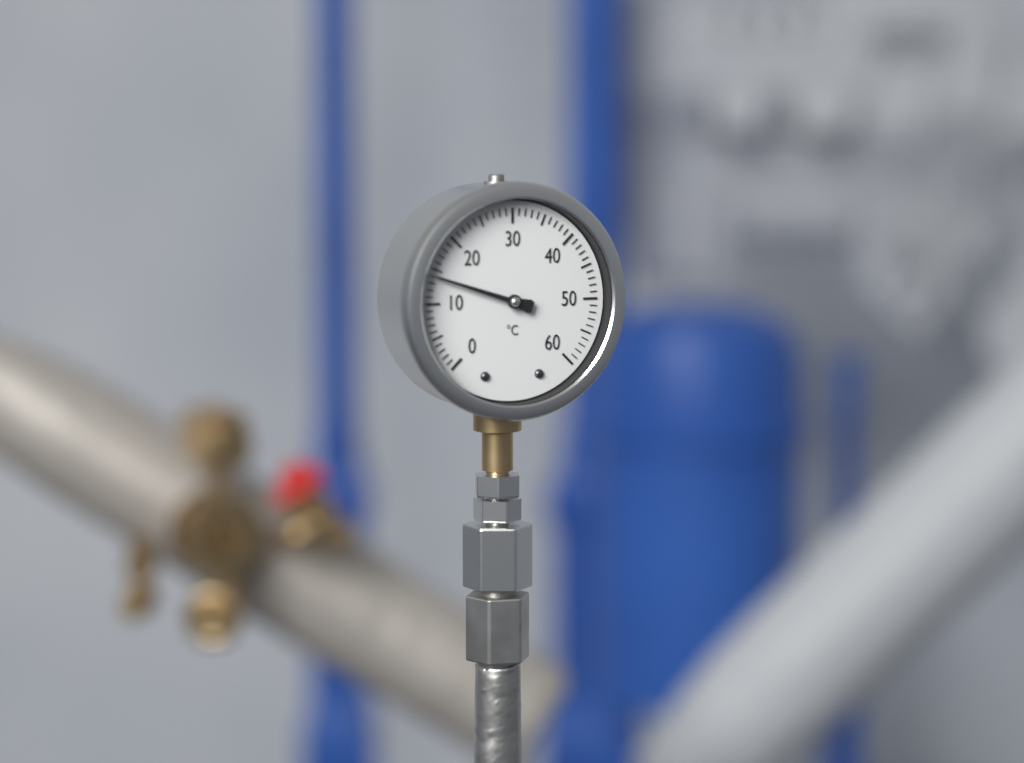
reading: 14 °C
